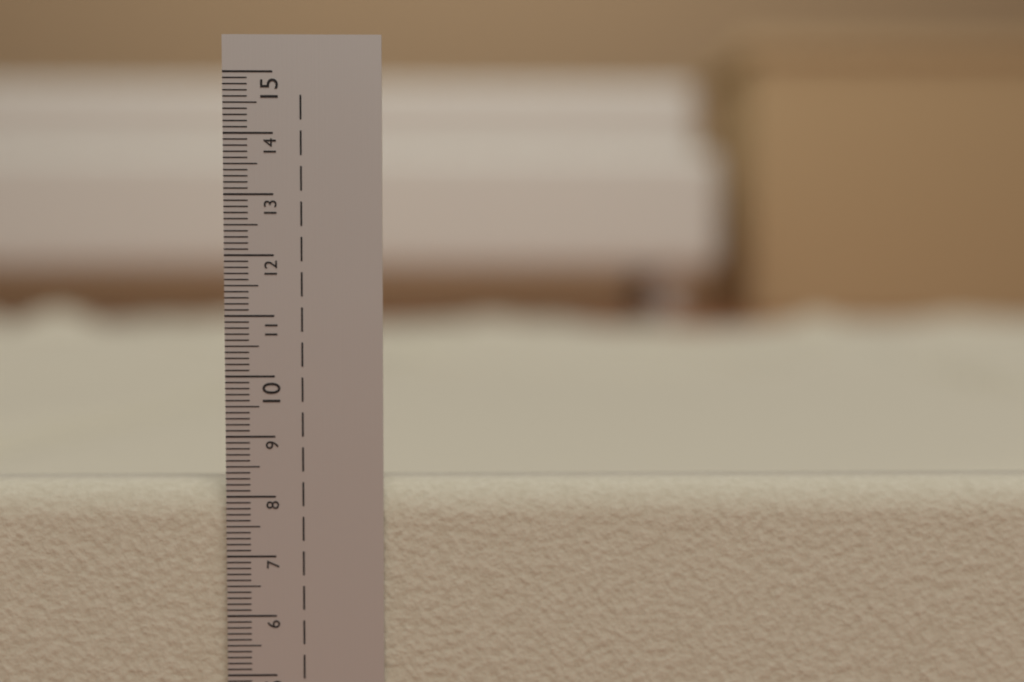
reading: 8.2 cm
